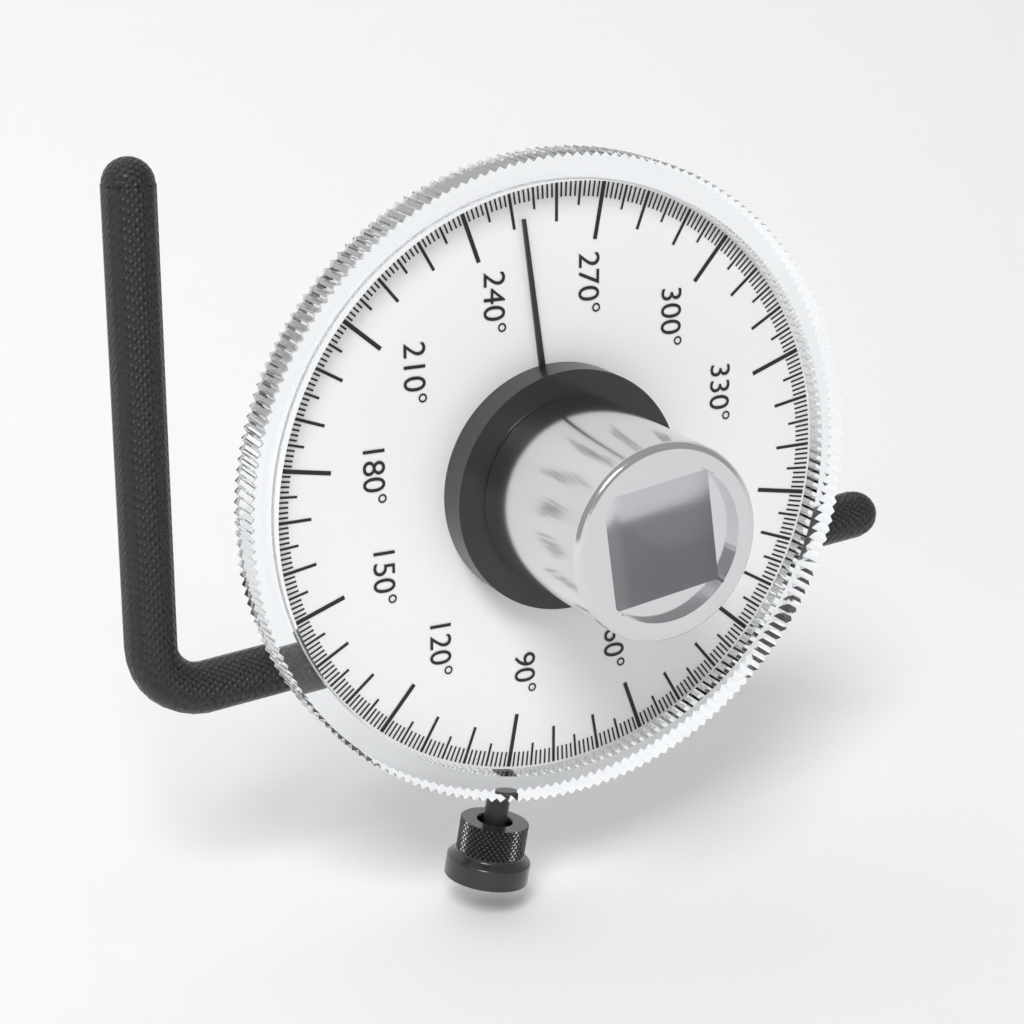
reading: 252 °
